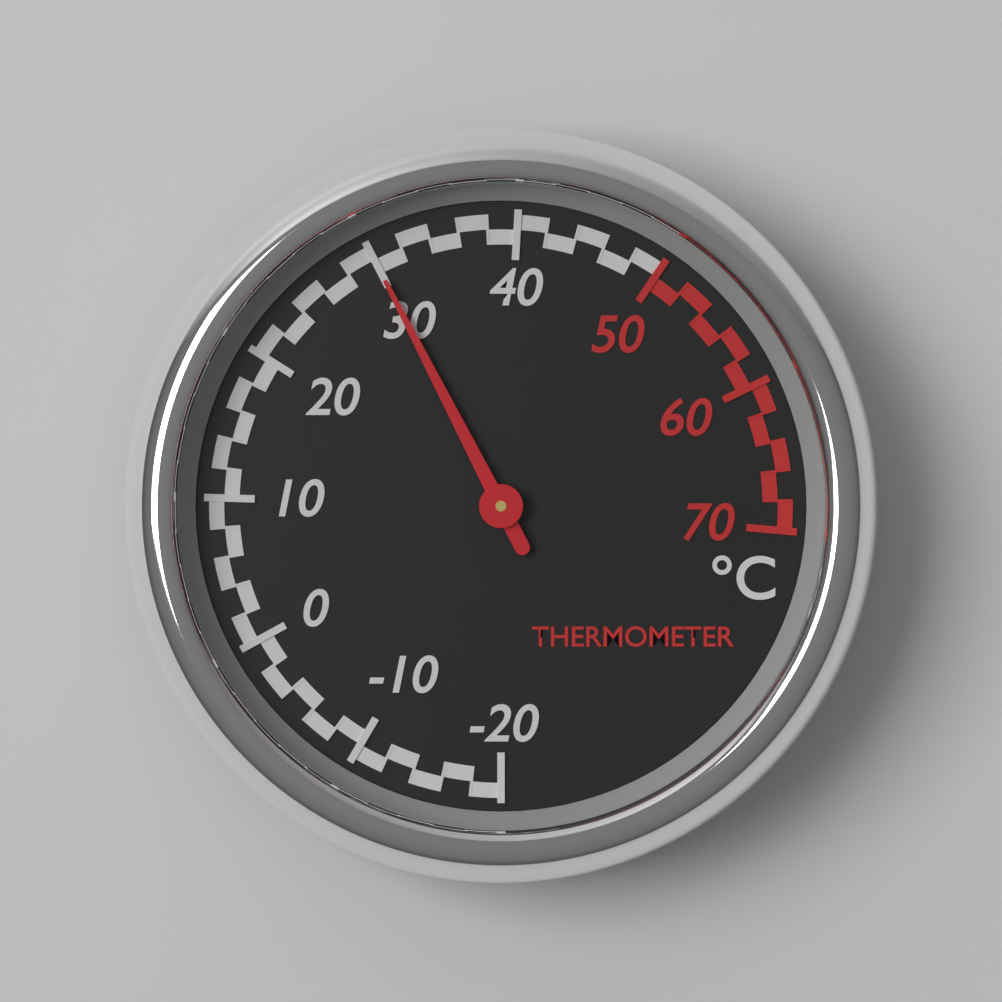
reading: 30 °C
